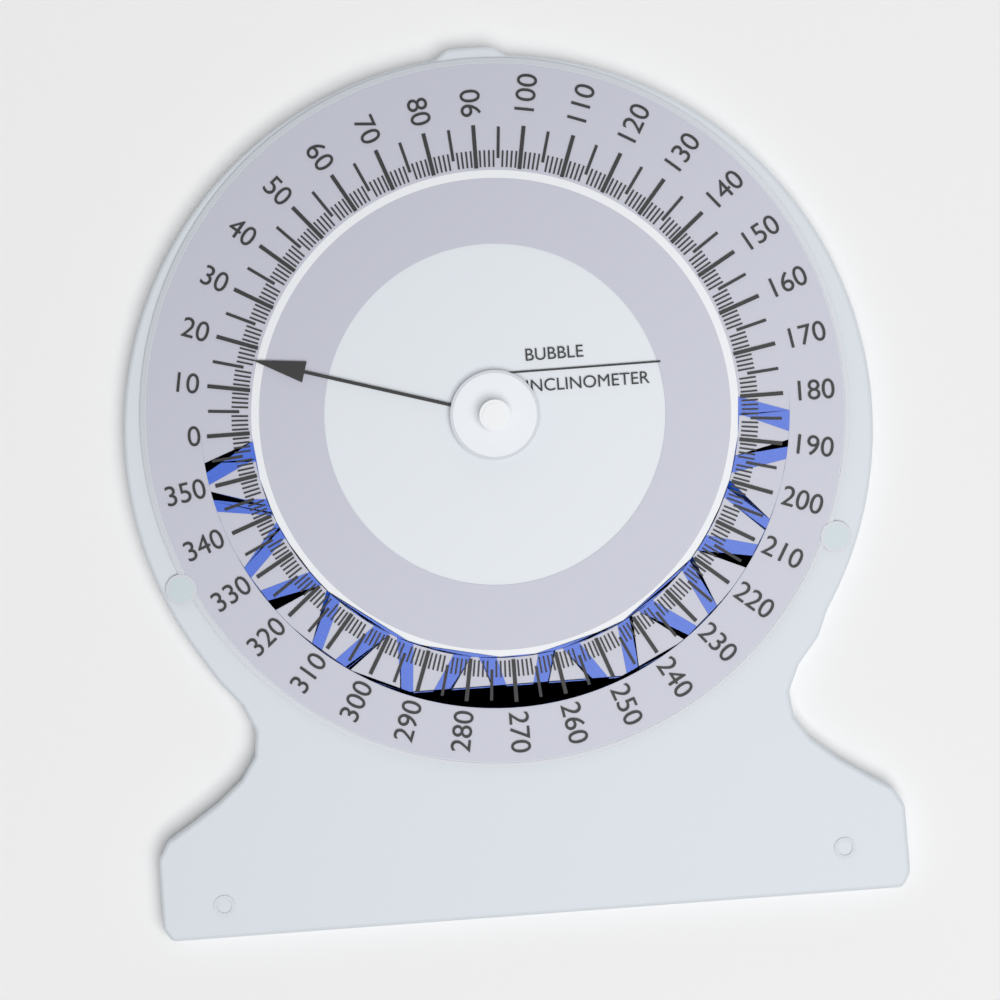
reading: 17 (no unit)
